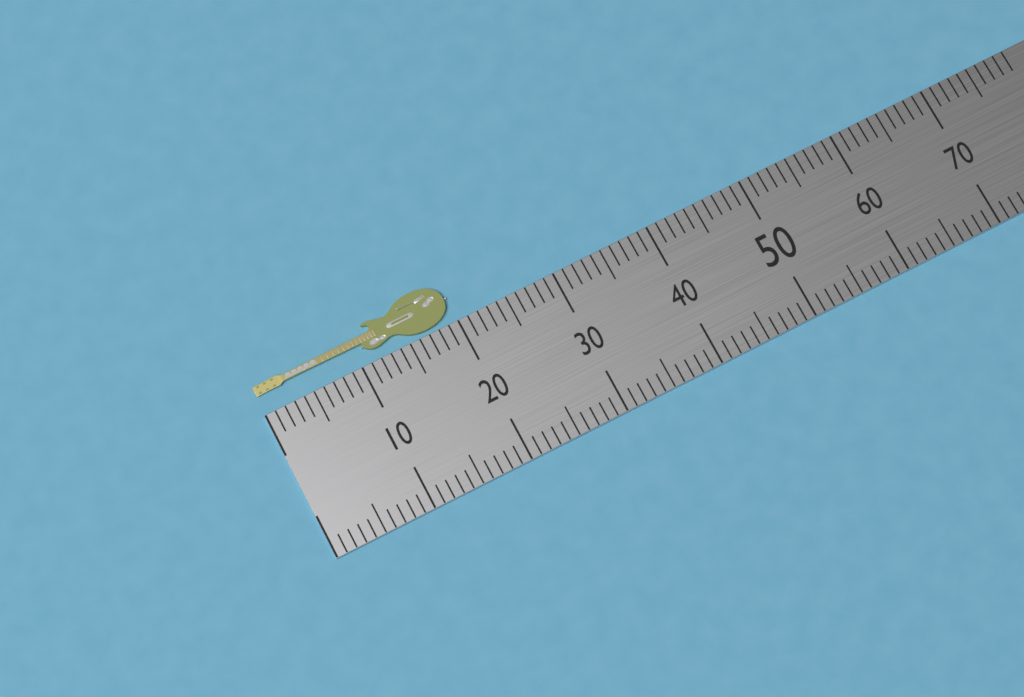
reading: 20 (no unit)
